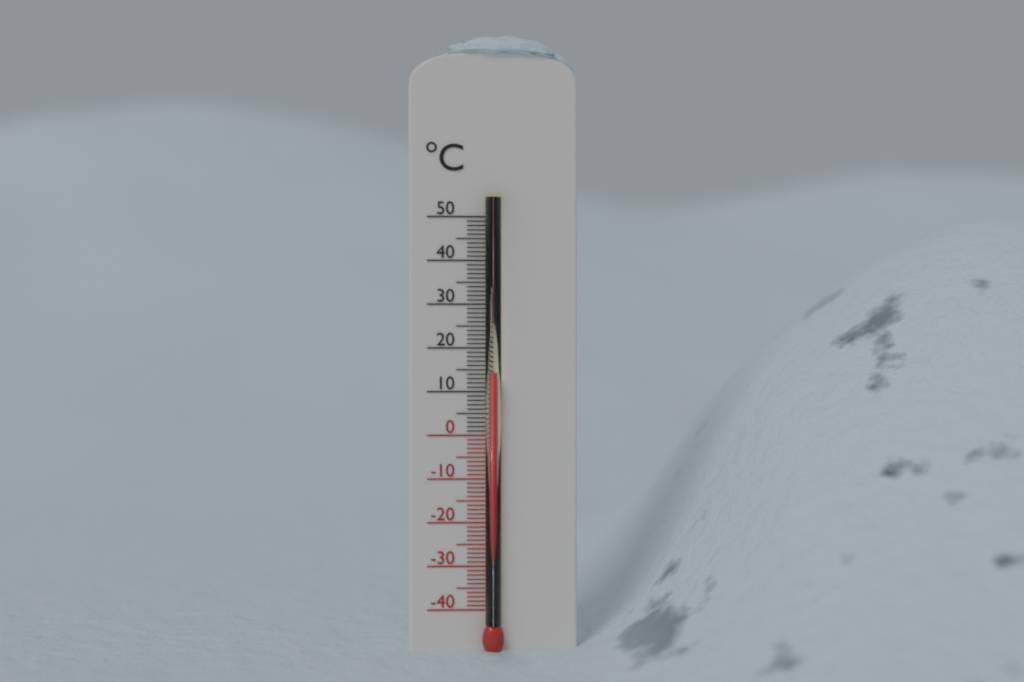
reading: 14 °C
